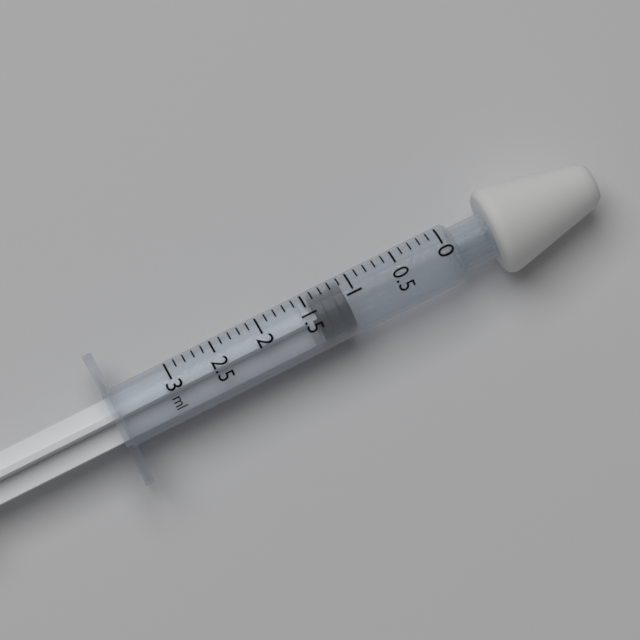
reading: 1.1 ml
